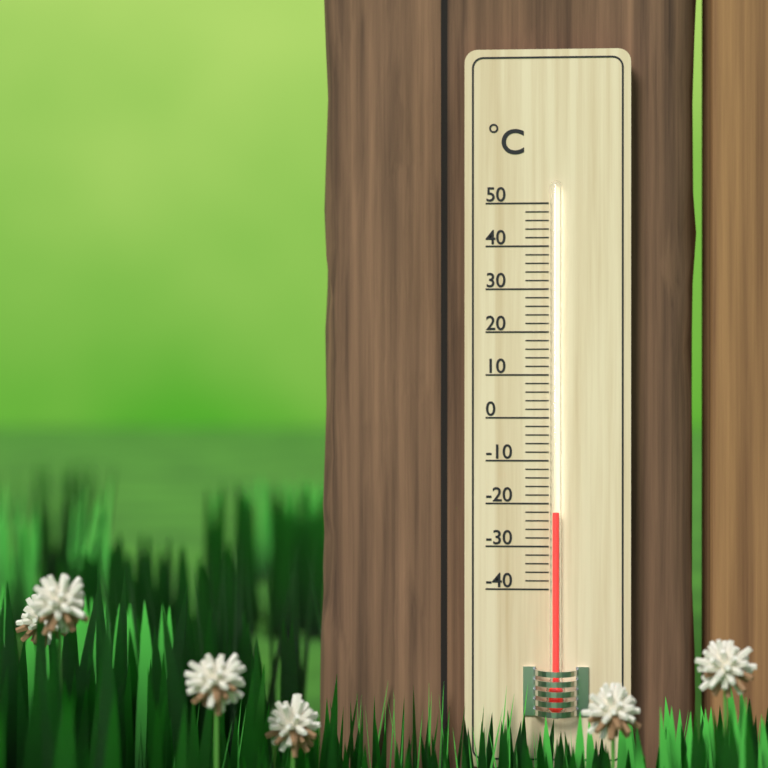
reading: -22 °C
